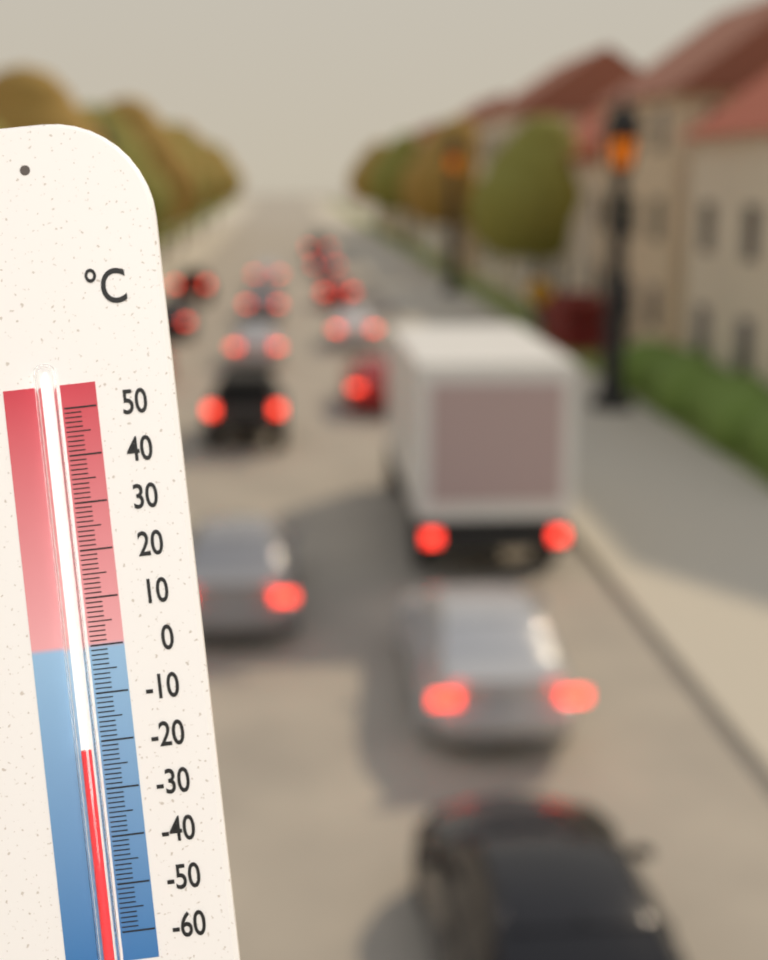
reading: -21 °C
